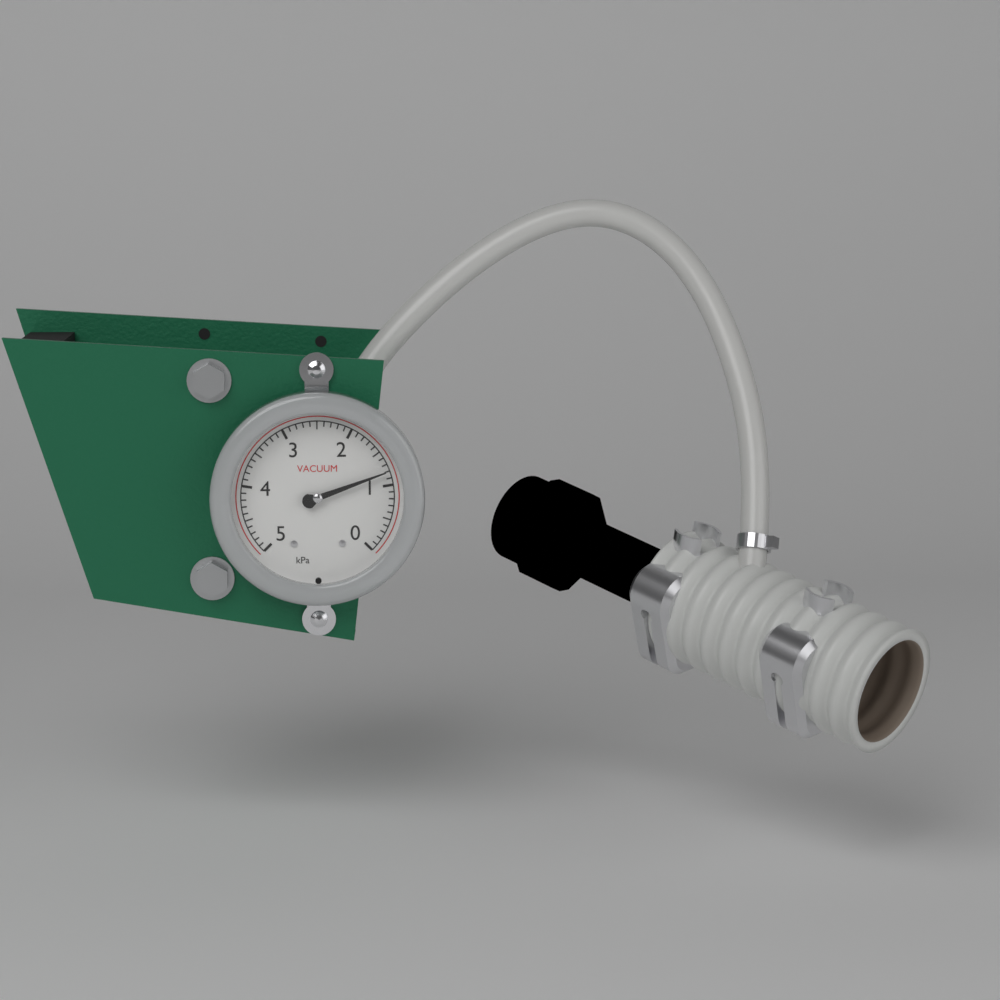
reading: 1.2 kPa
